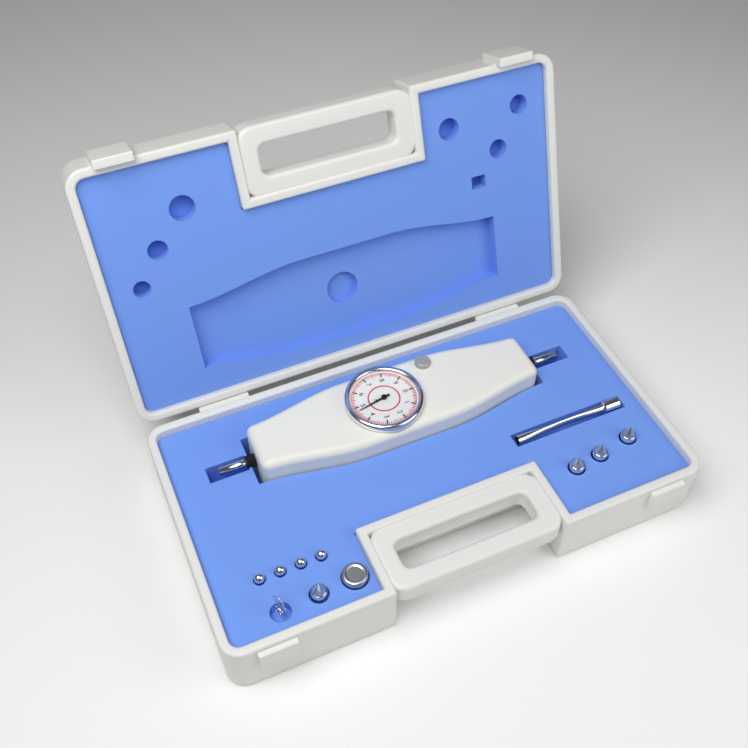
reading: 4.7 N
